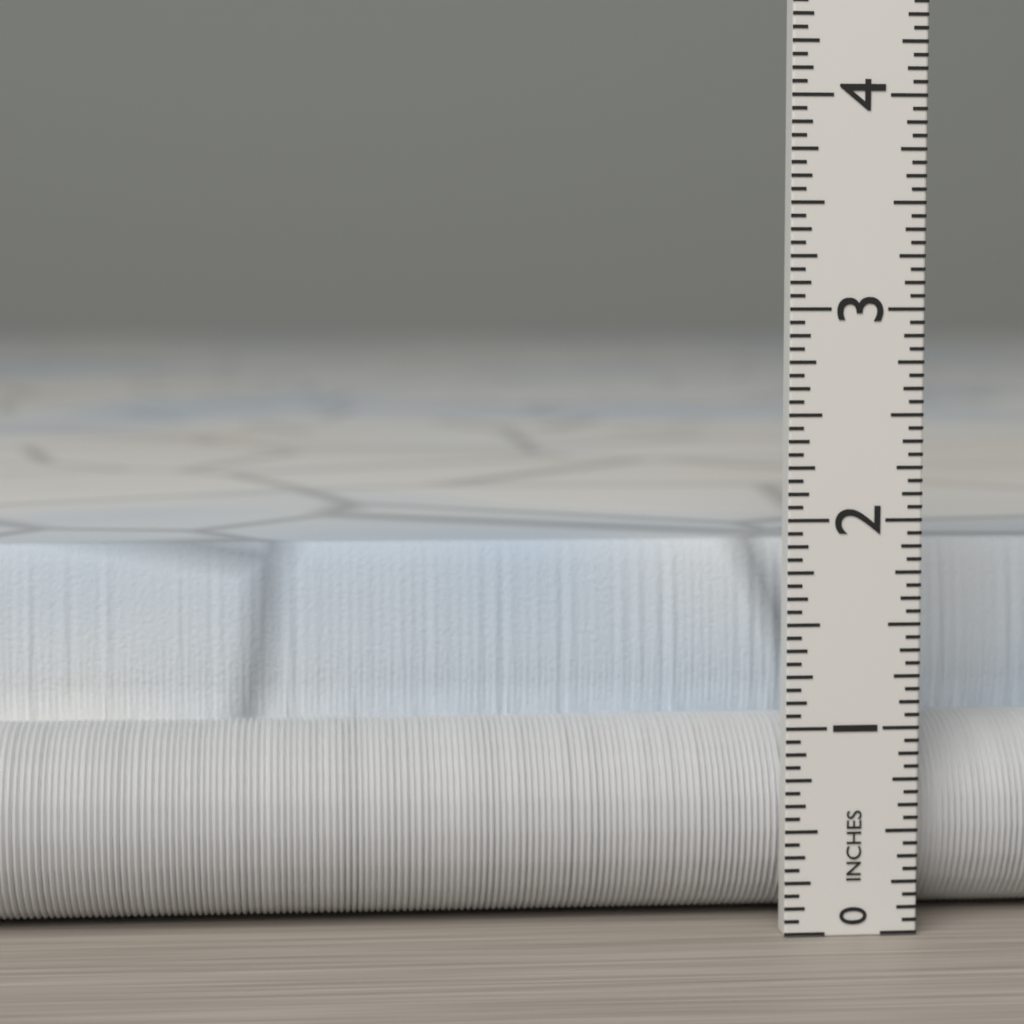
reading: 1.8125 in
